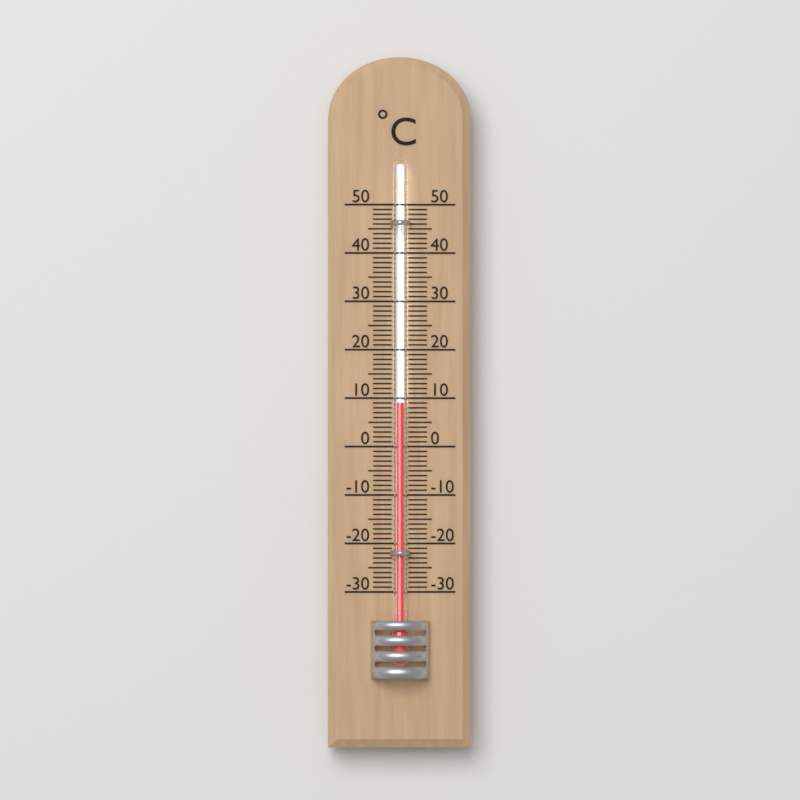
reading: 9 °C
